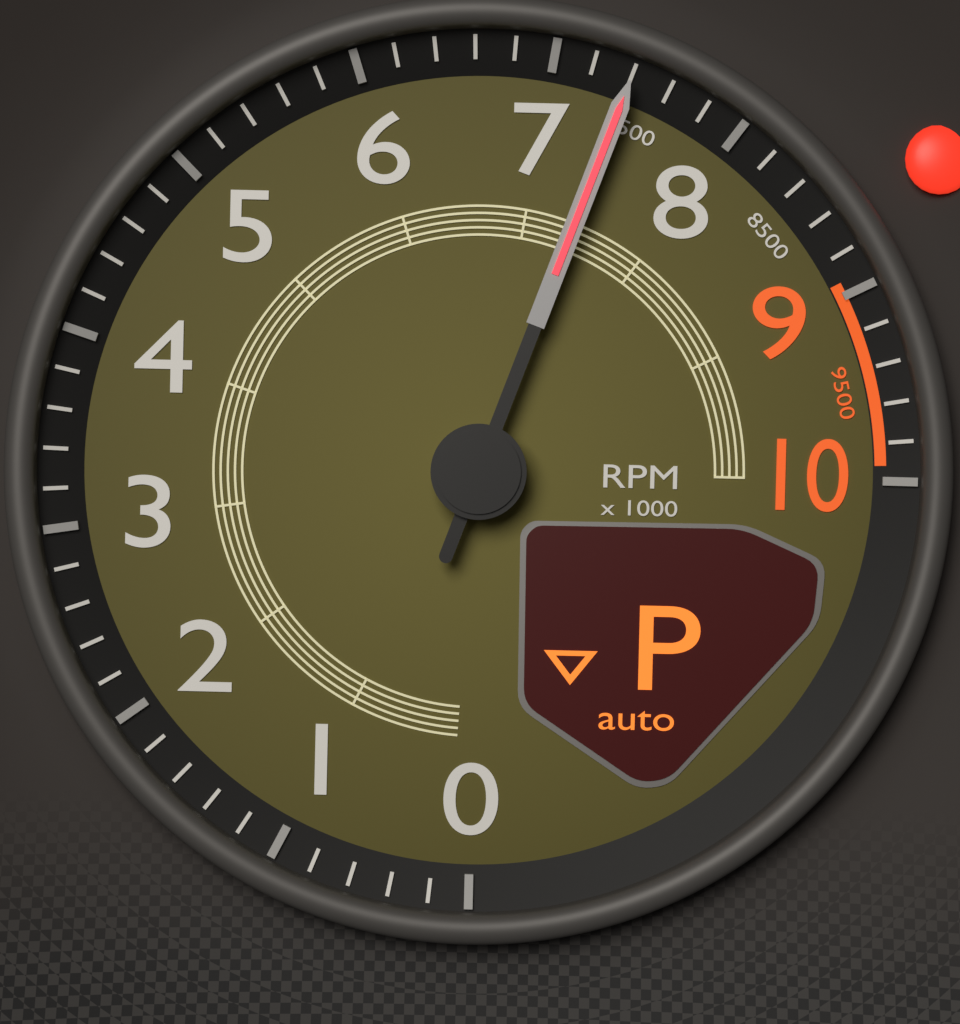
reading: 7400 RPM
